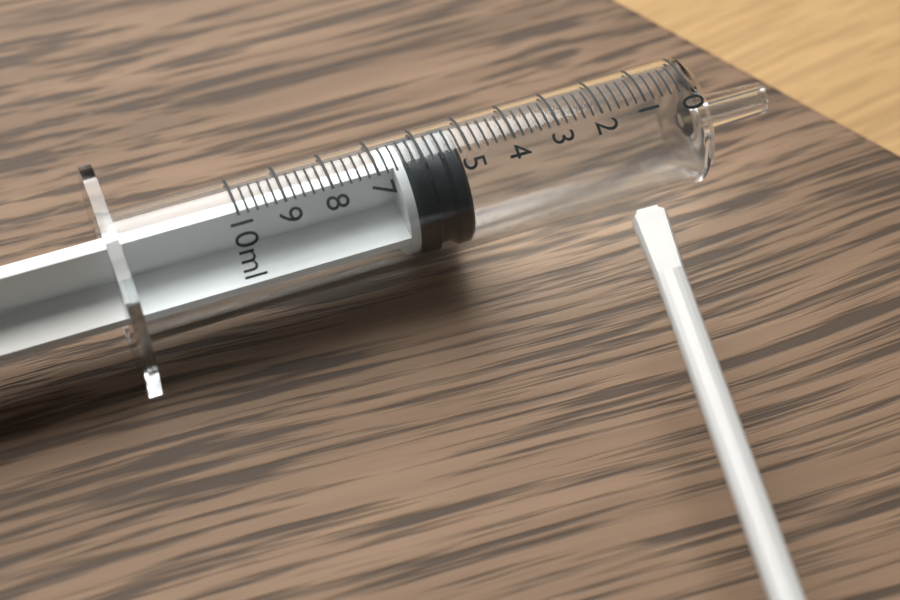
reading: 5.2 ml
